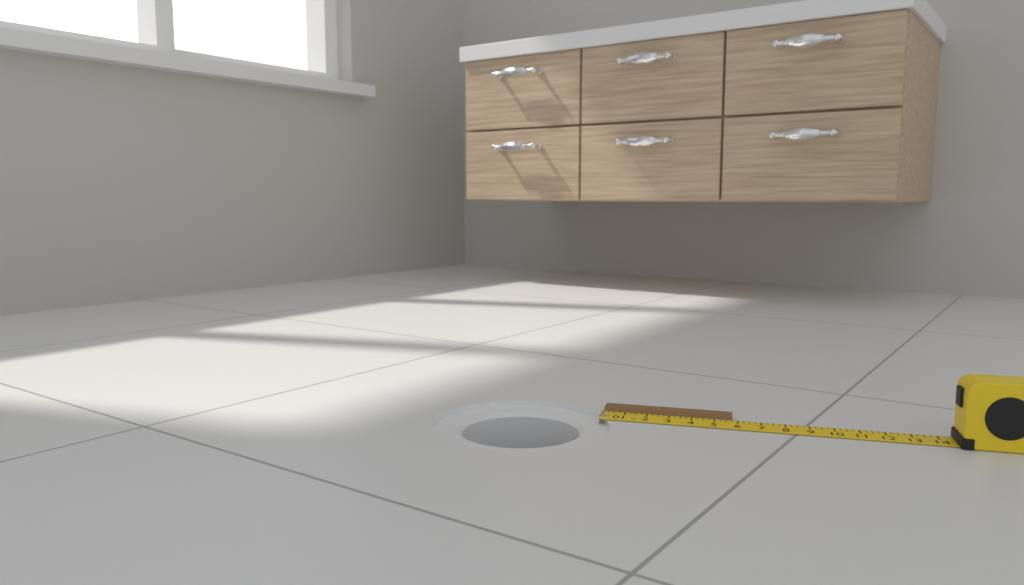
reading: 5.75 in
